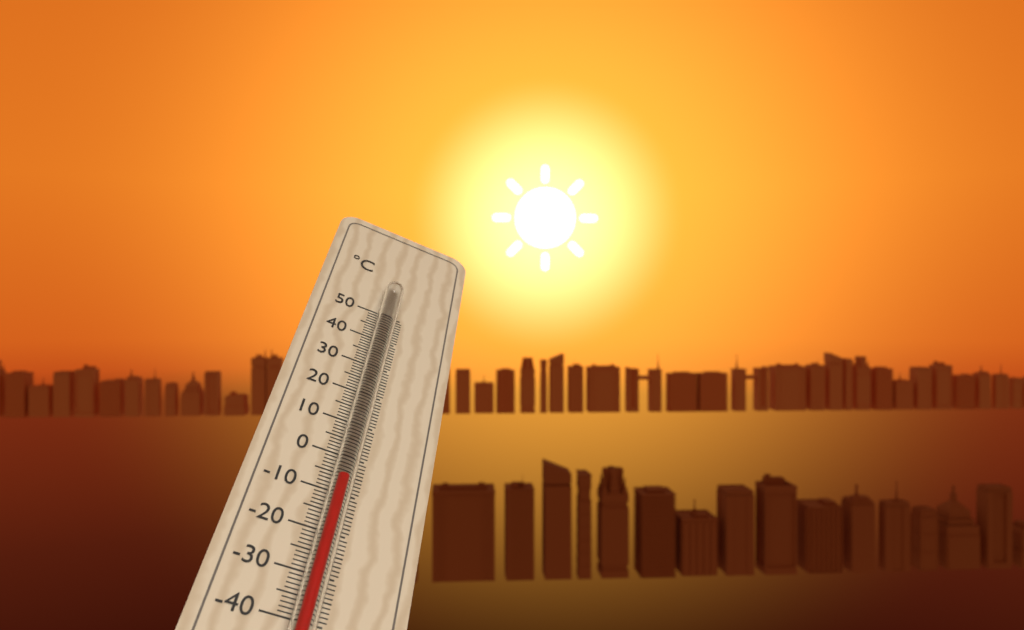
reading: -8 °C
